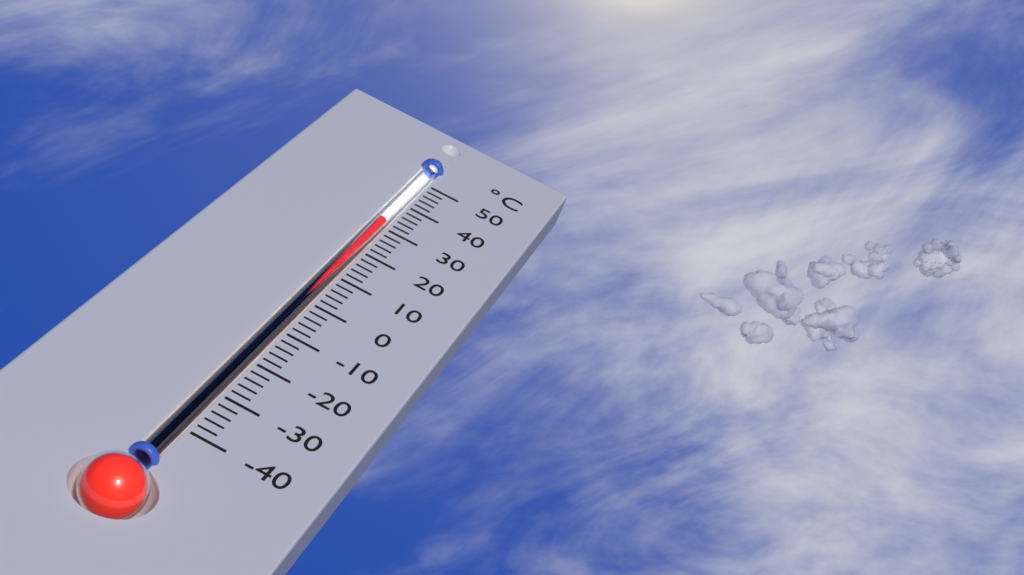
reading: 32 °C
